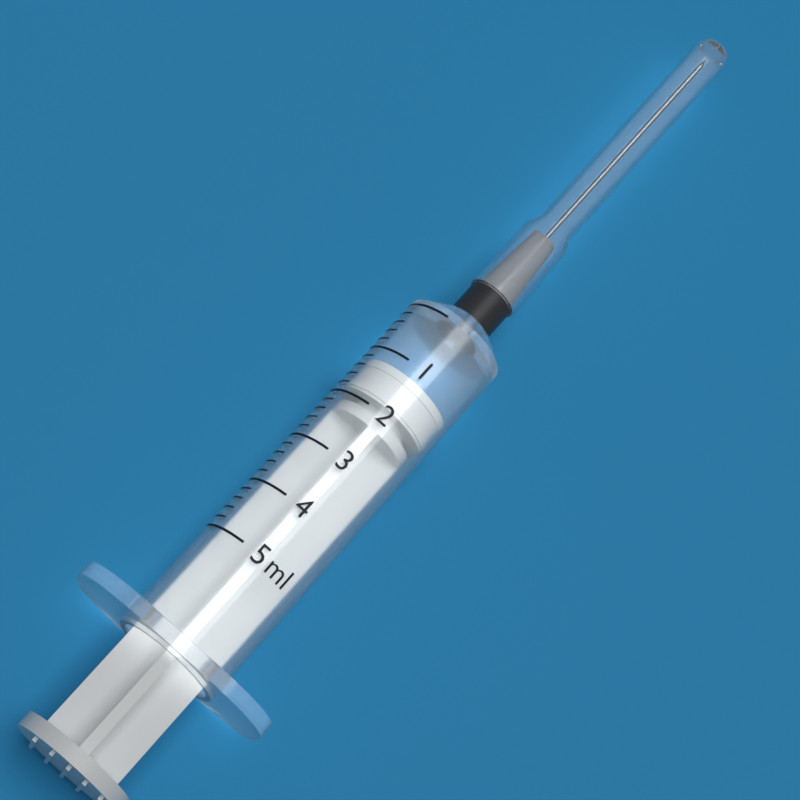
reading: 1.2 ml
